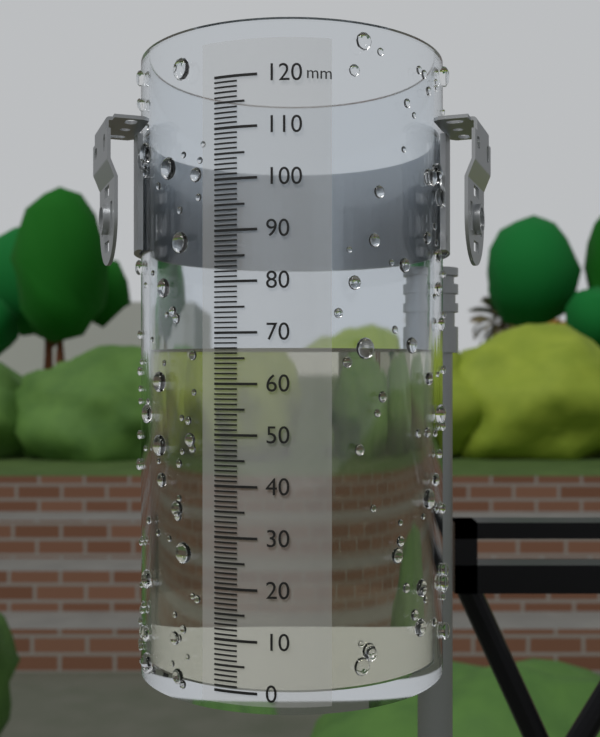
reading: 67 mm
